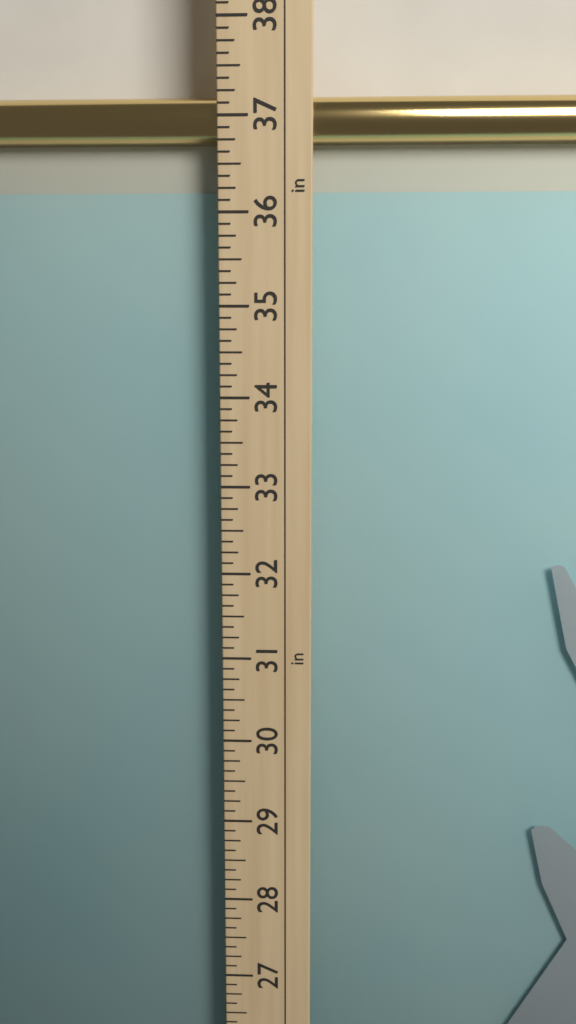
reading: 37.250 in
